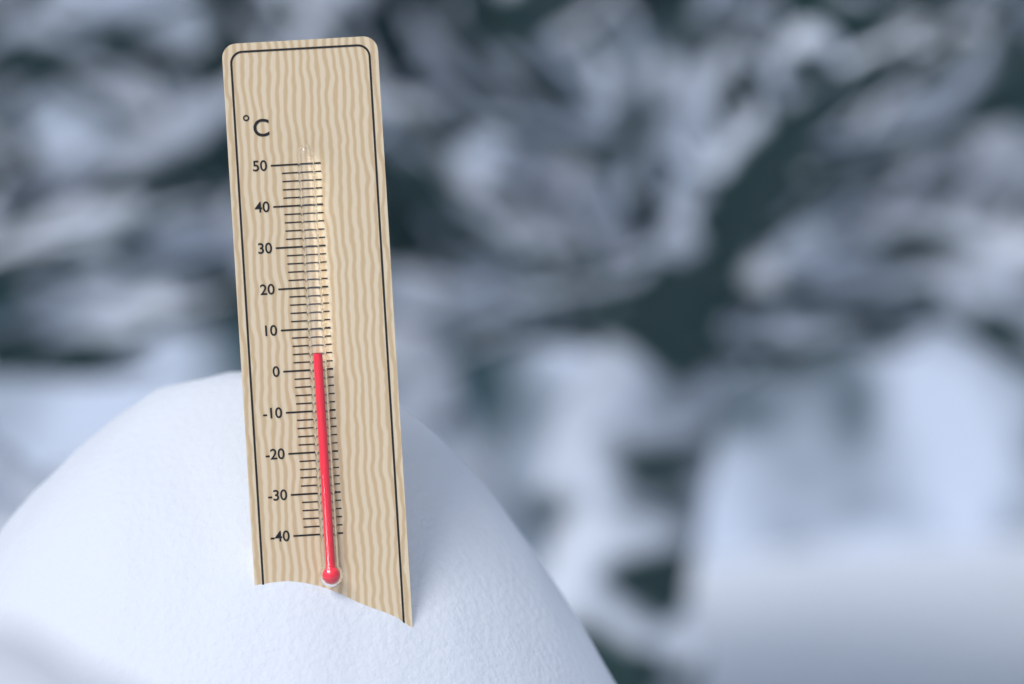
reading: 4 °C
